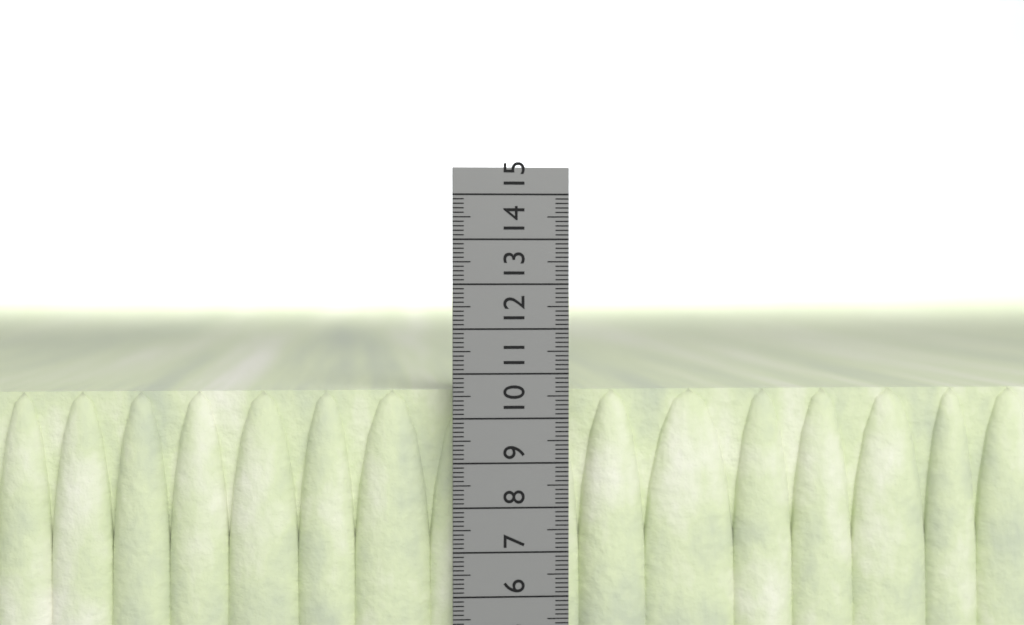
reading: 10.6 cm
